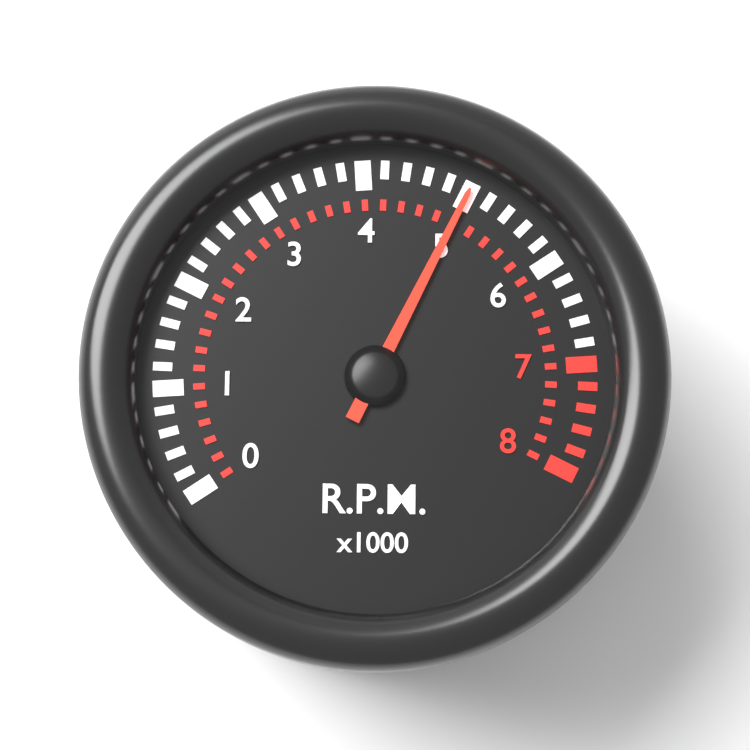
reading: 5.0 x1000 RPM
